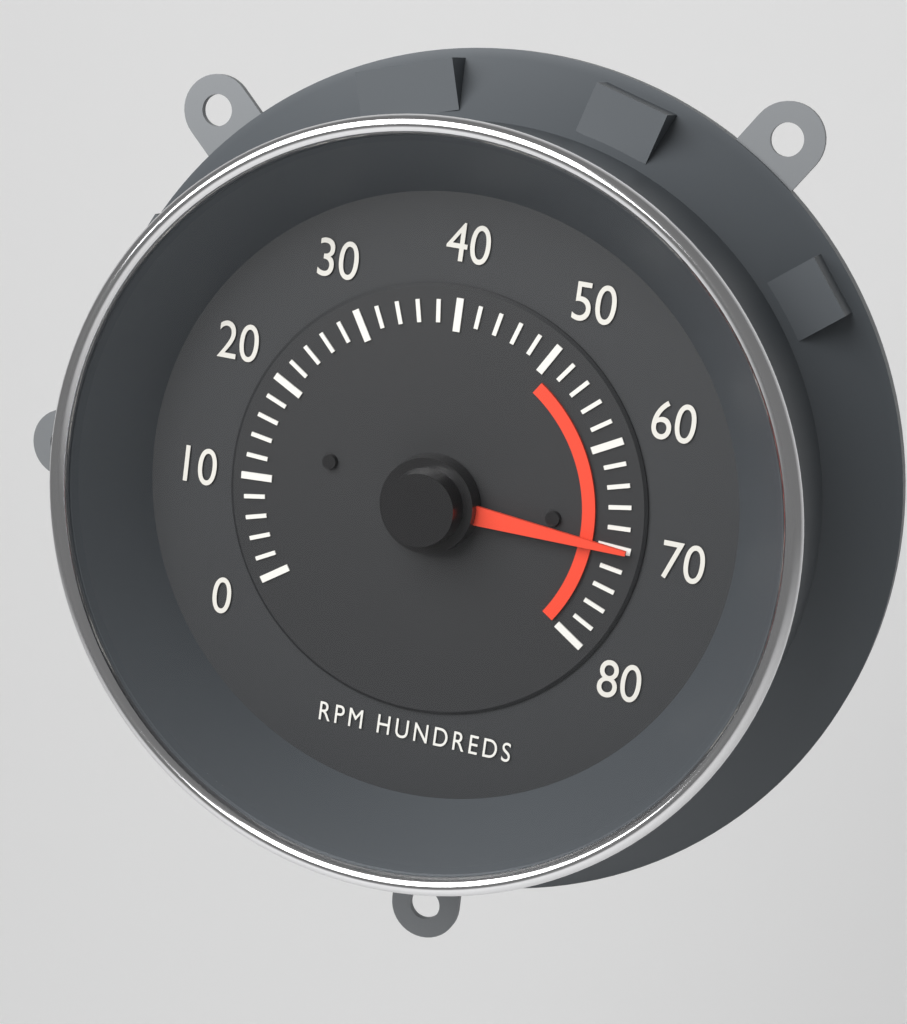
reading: 7000 RPM
